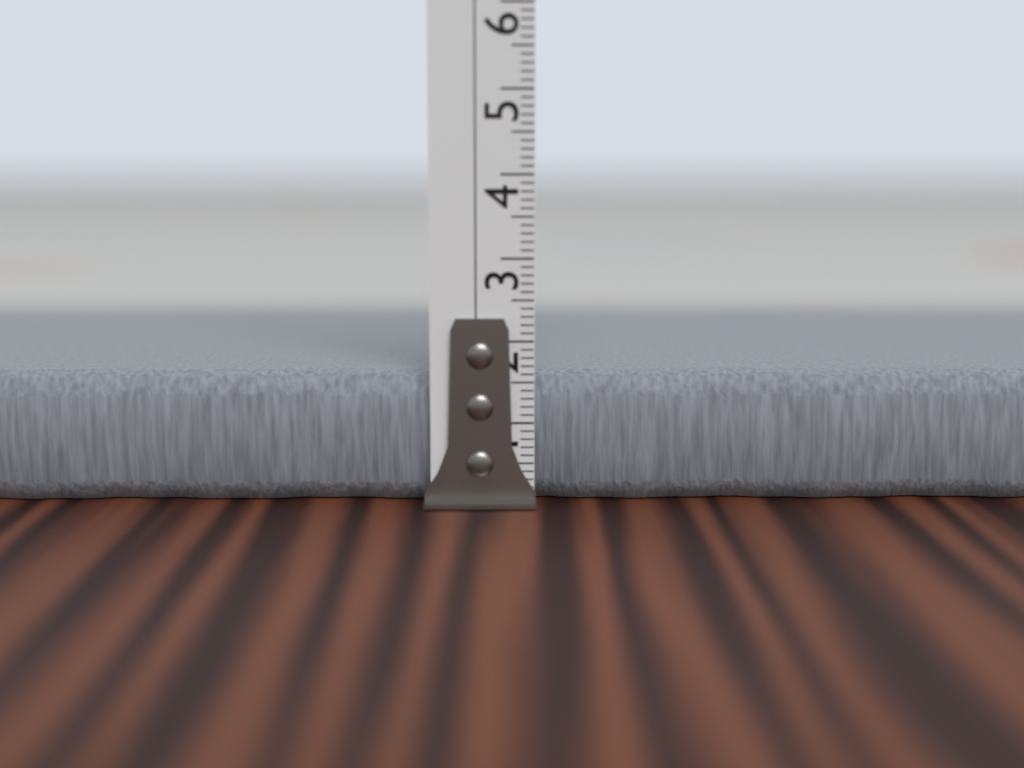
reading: 1.6 cm
